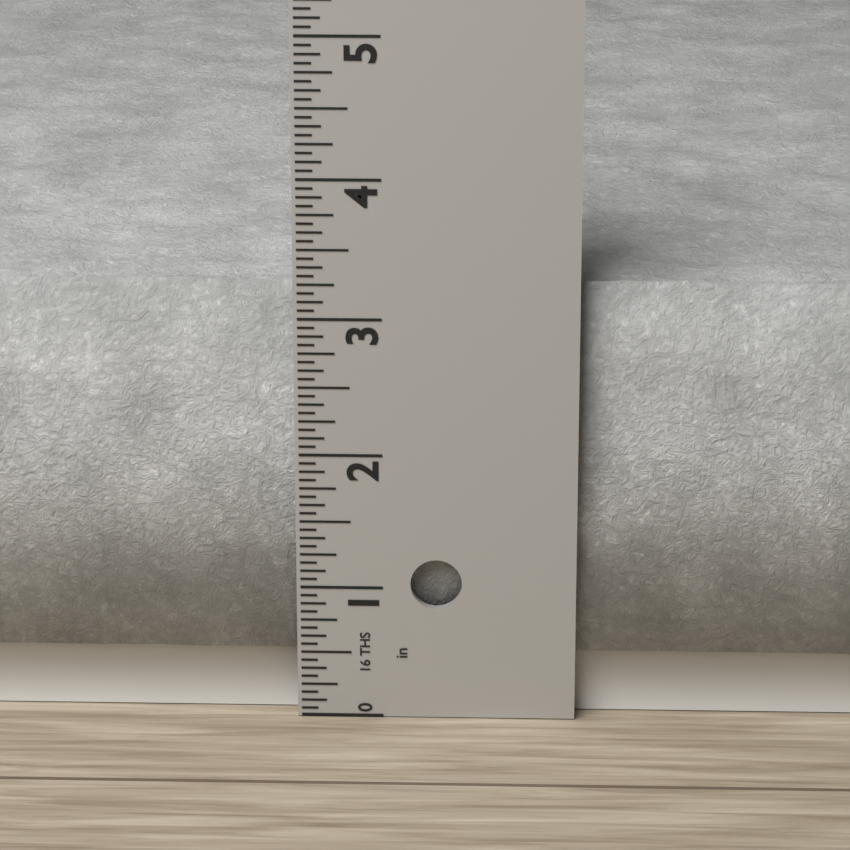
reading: 3.2500 in
